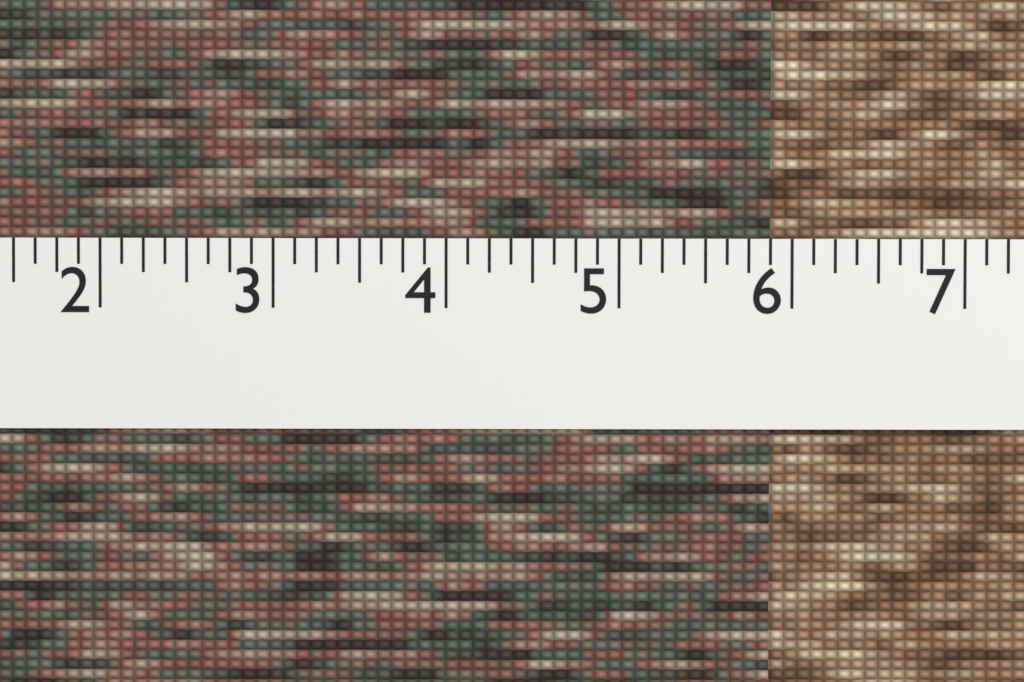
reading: 5.875 (no unit)
